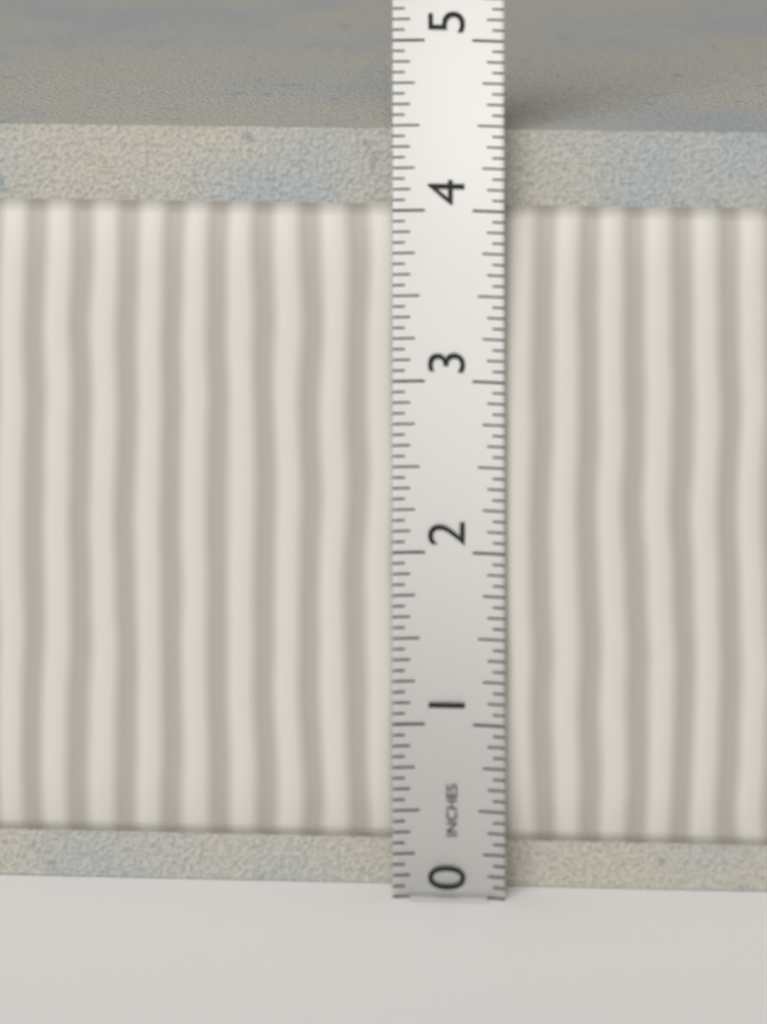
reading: 4.4375 in
